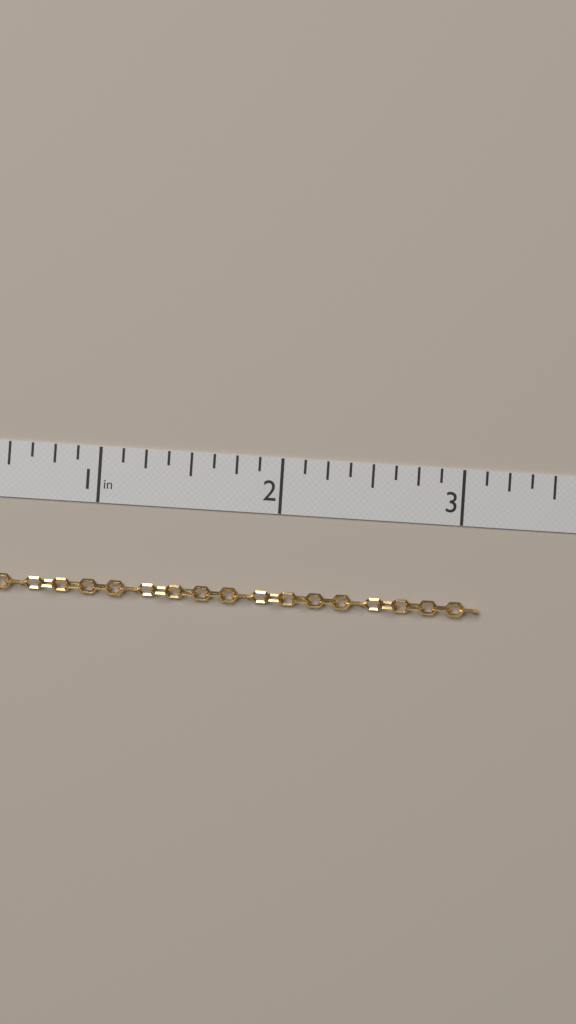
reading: 3.125 in
